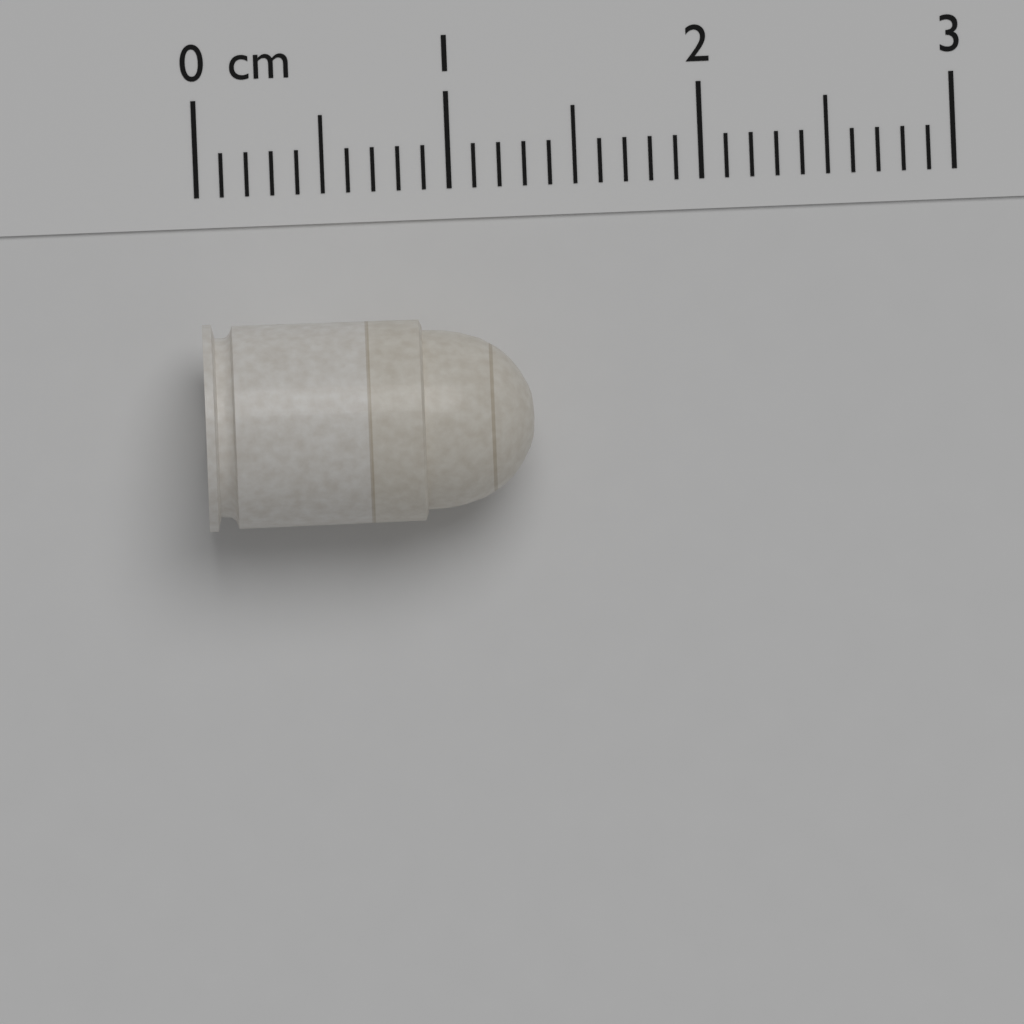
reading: 1.3 cm
